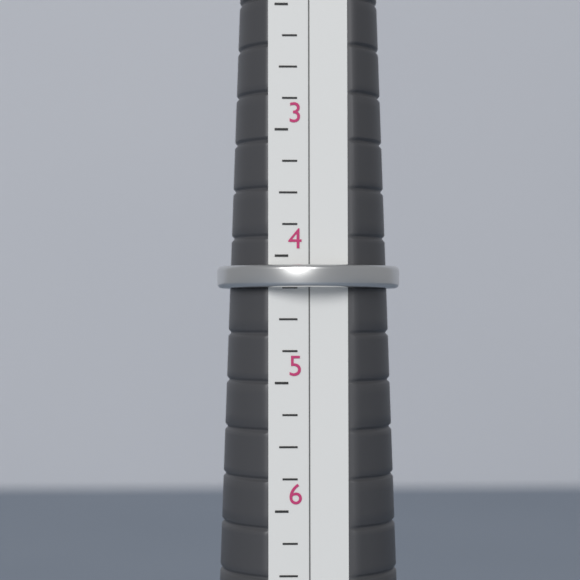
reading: 4.25 (no unit)
